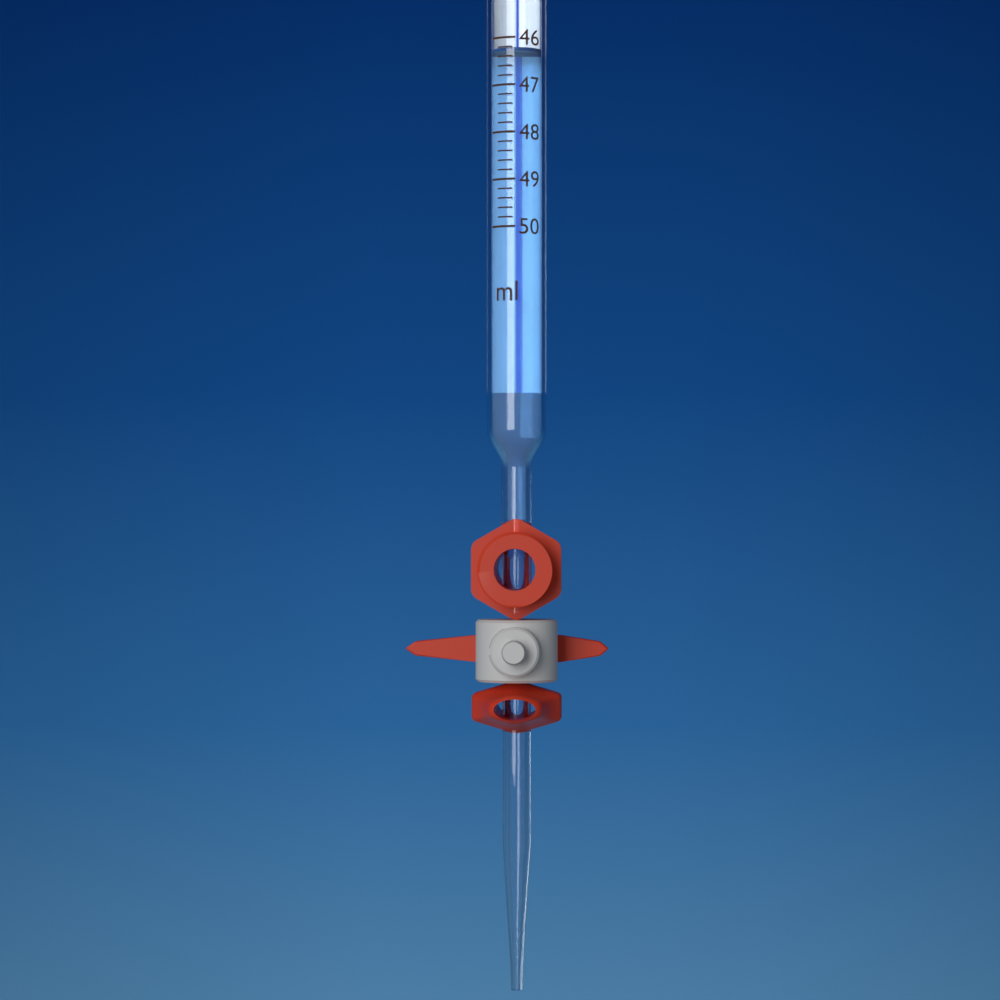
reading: 46.2 ml
